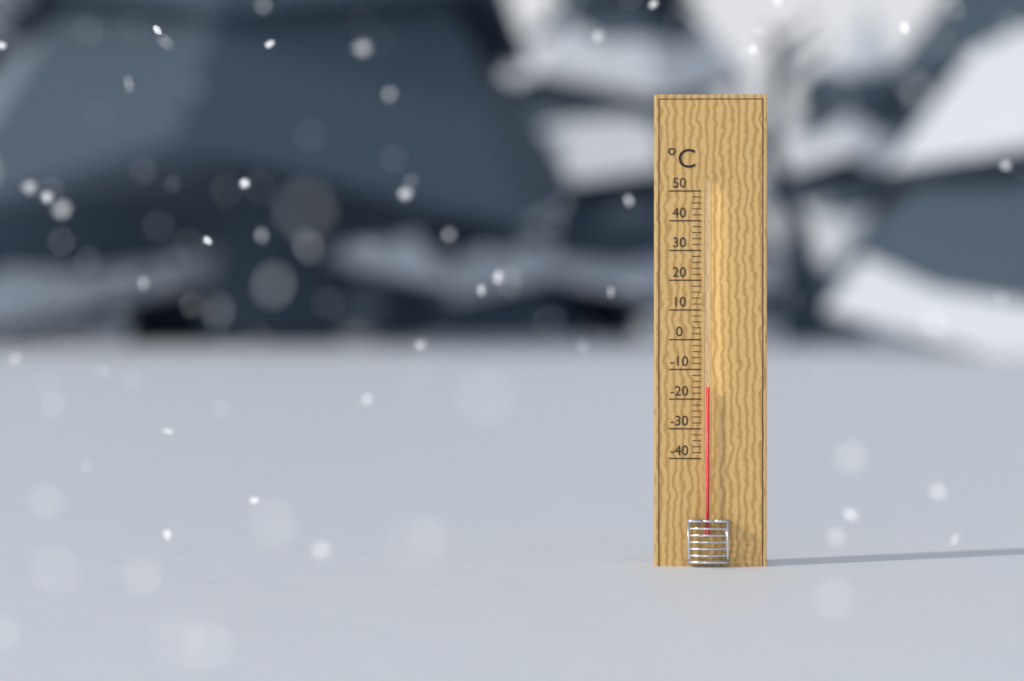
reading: -16 °C
